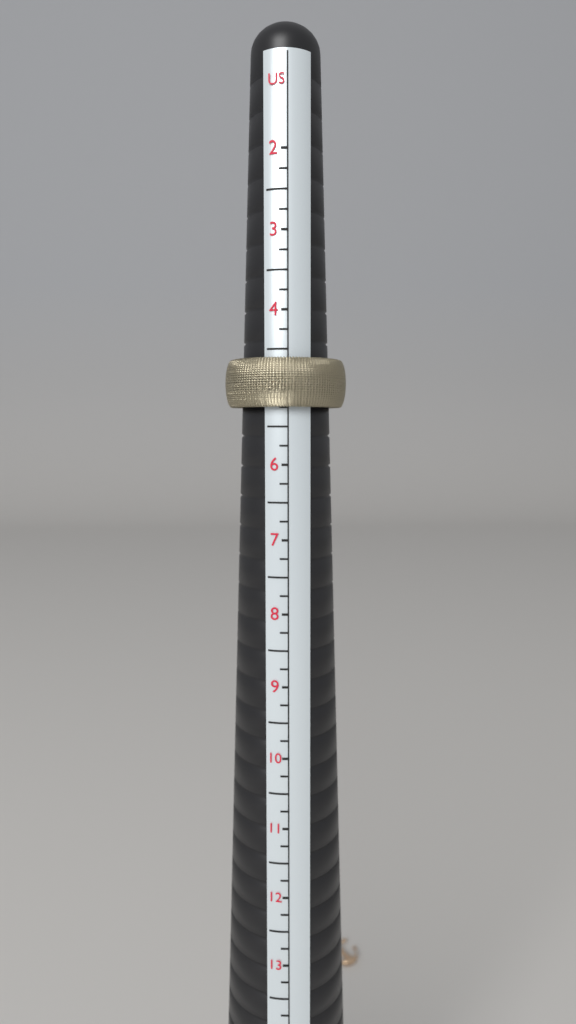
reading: 5.25 US
